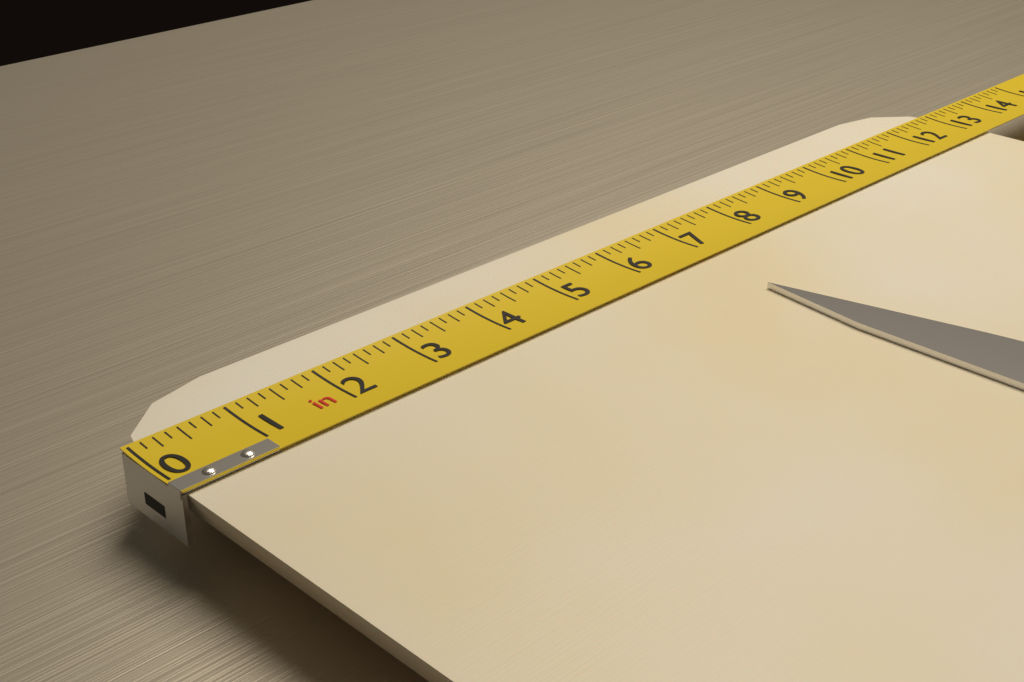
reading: 13.125 in
